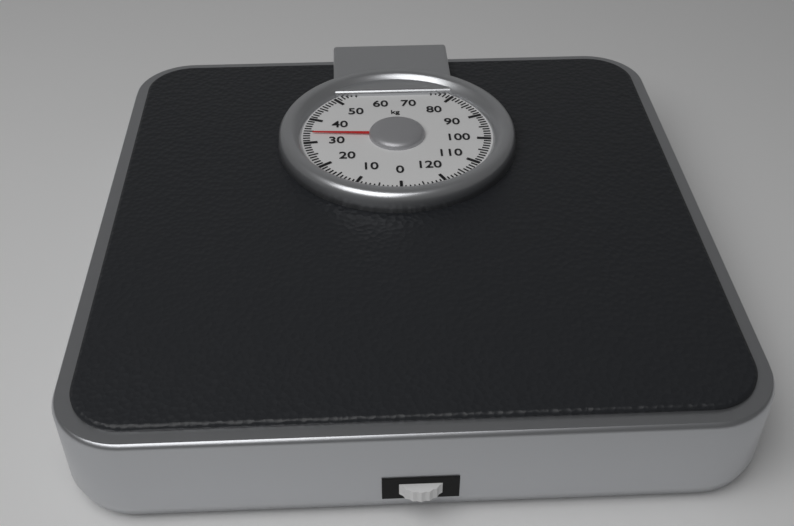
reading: 34 kg
